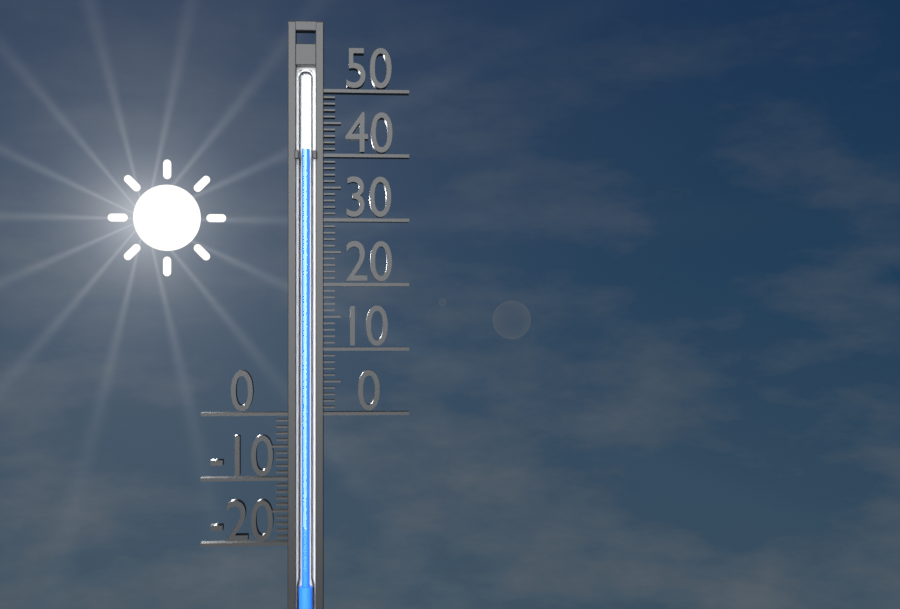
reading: 41 (no unit)
